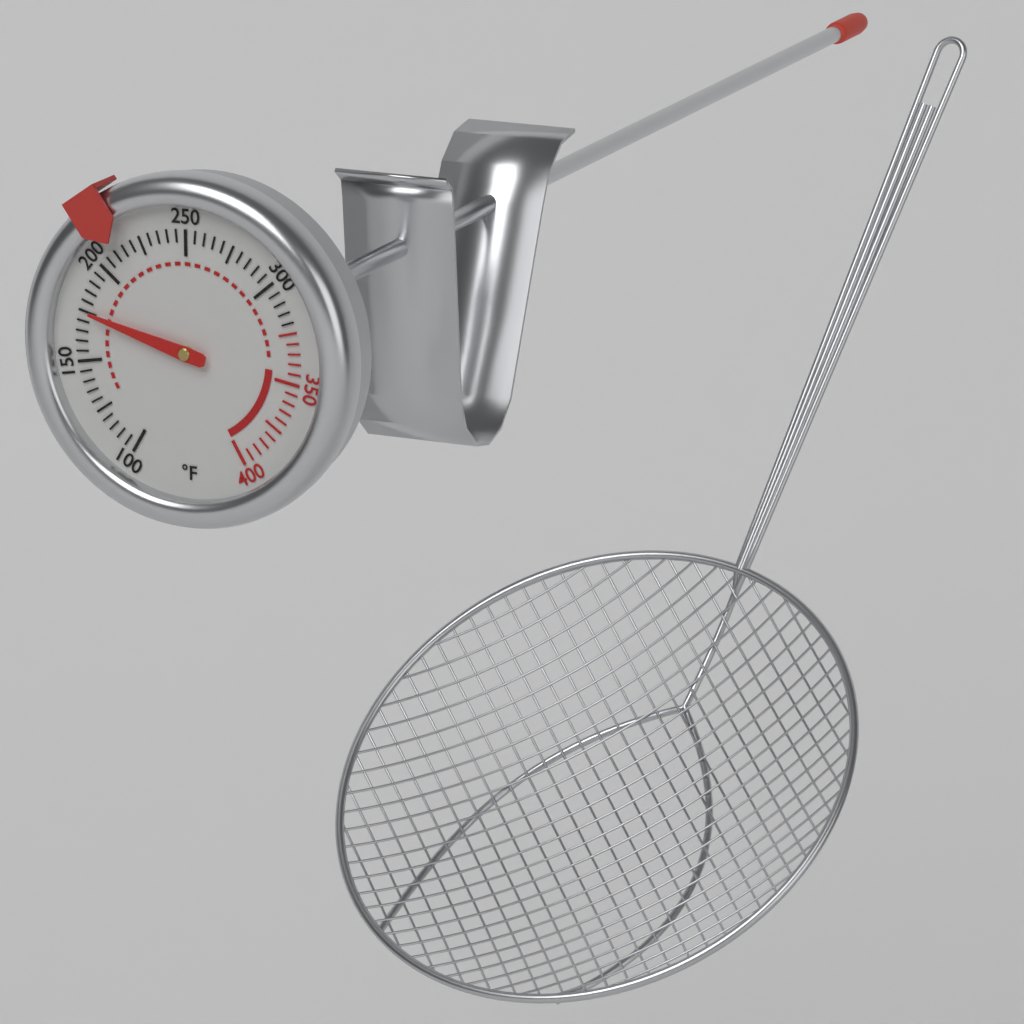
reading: 175 °F
